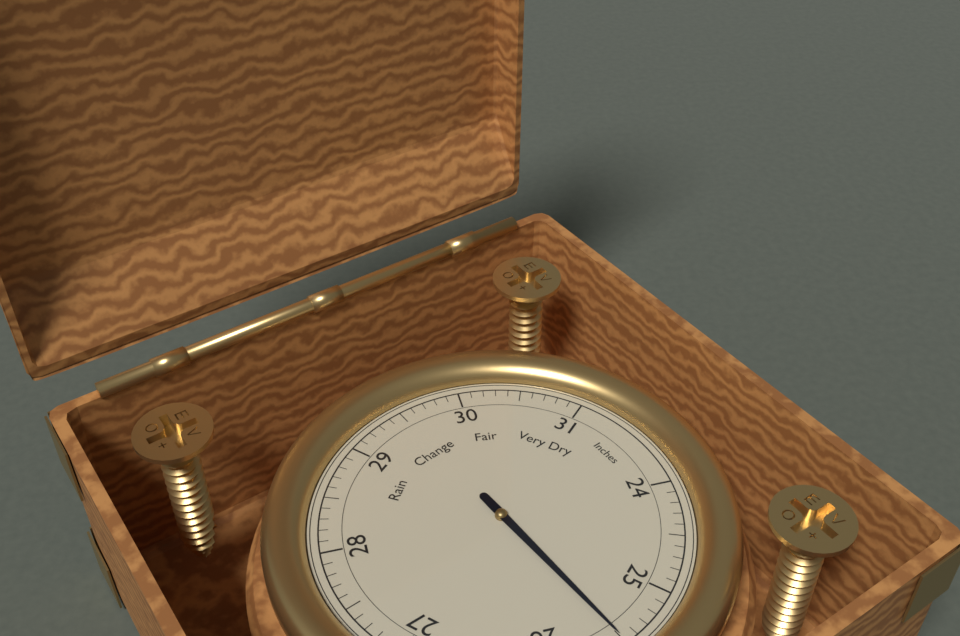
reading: 25.5 Inches
